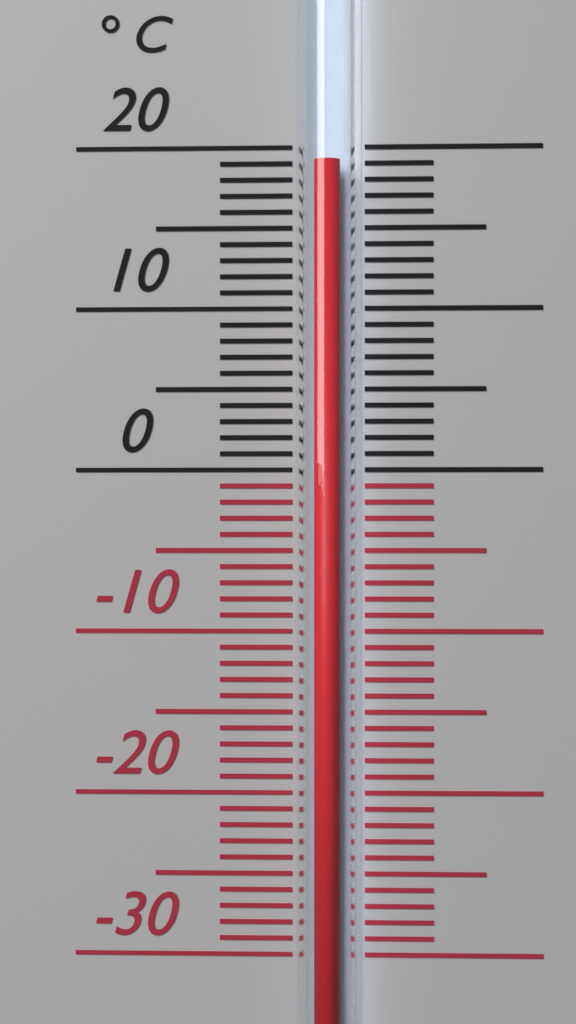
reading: 19 °C
